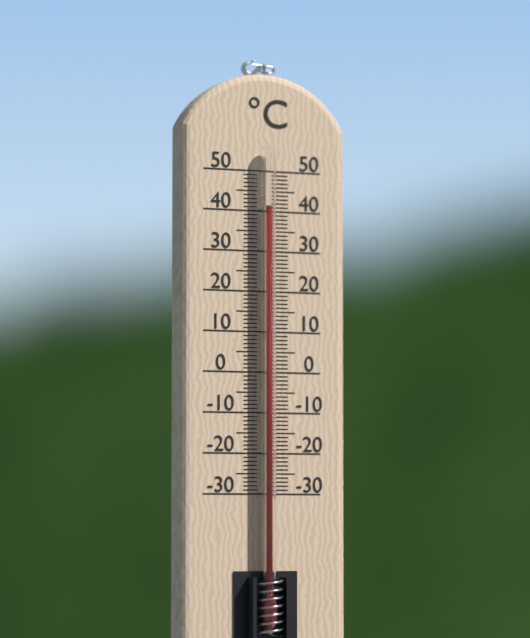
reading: 41 °C
